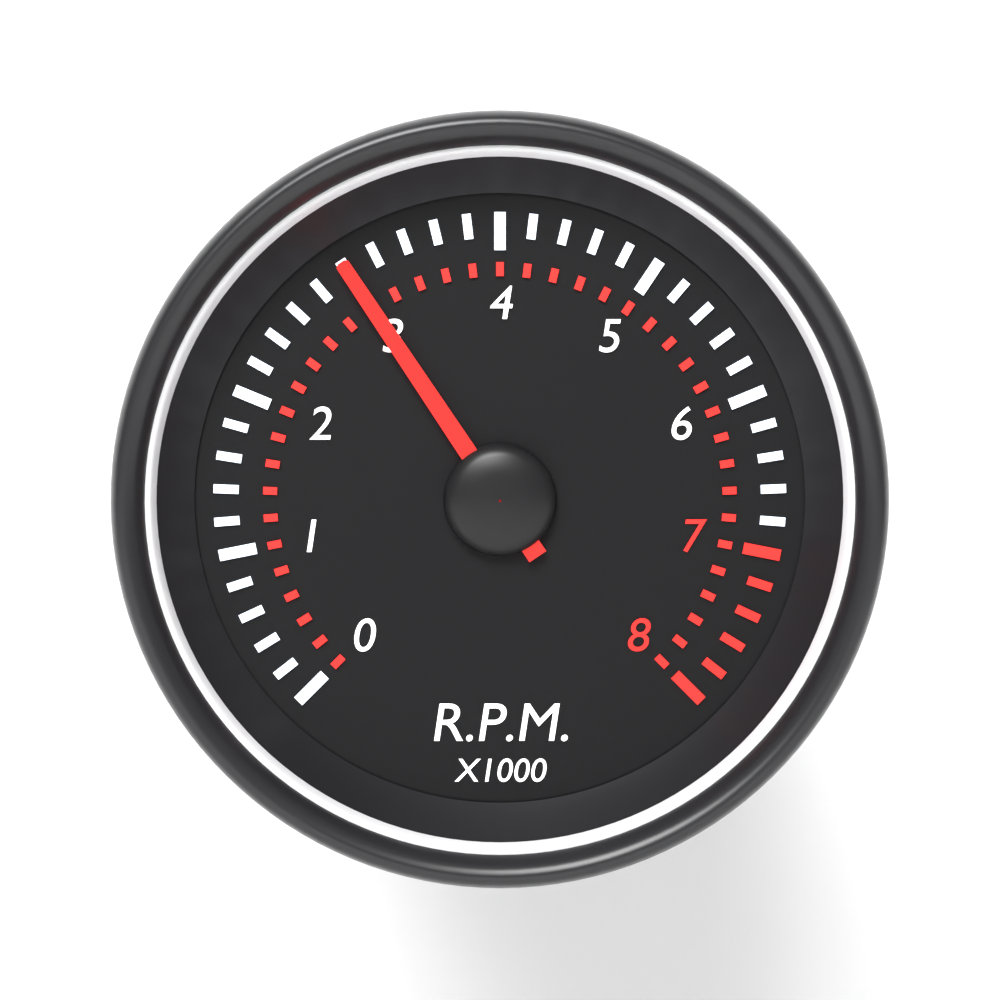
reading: 3.0 x1000 RPM
